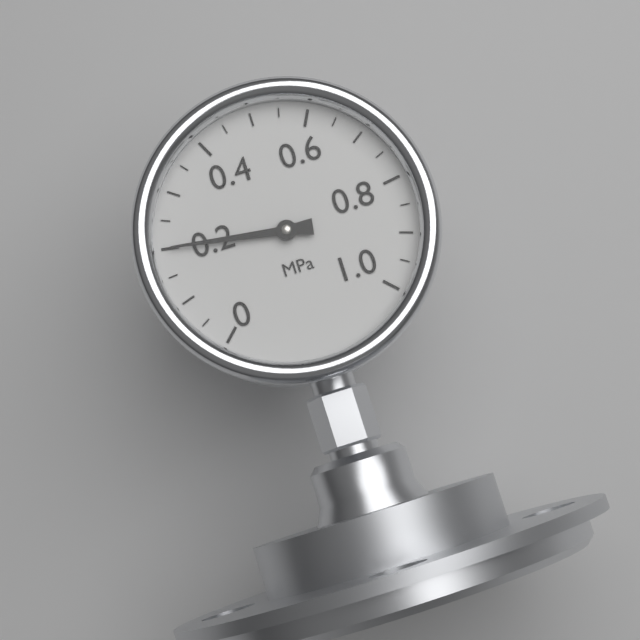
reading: 0.20 MPa
